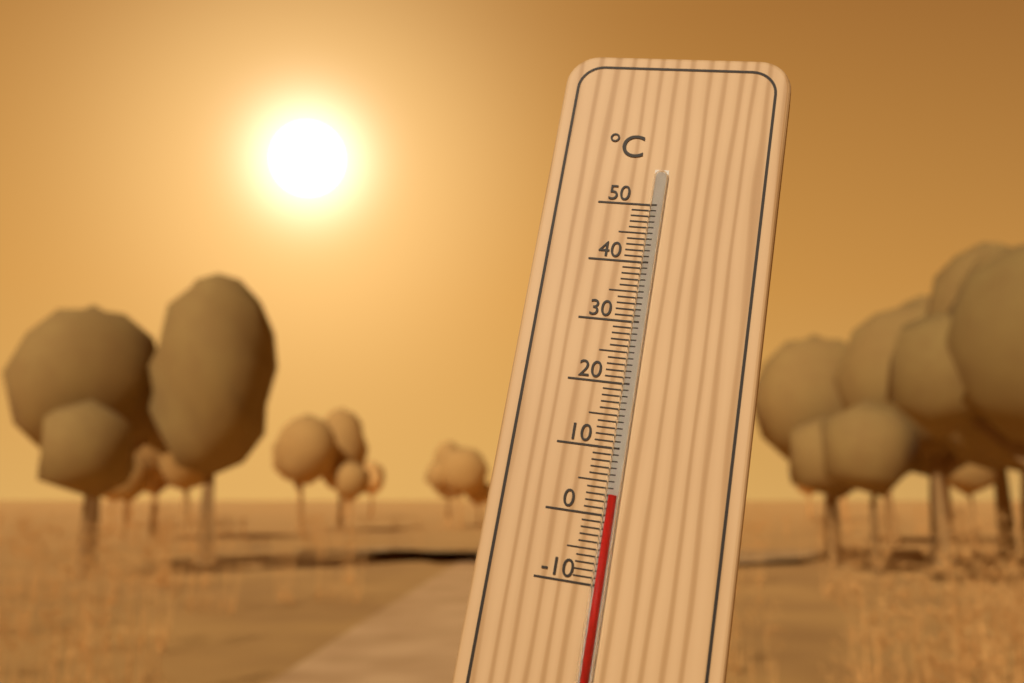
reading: 3 °C
